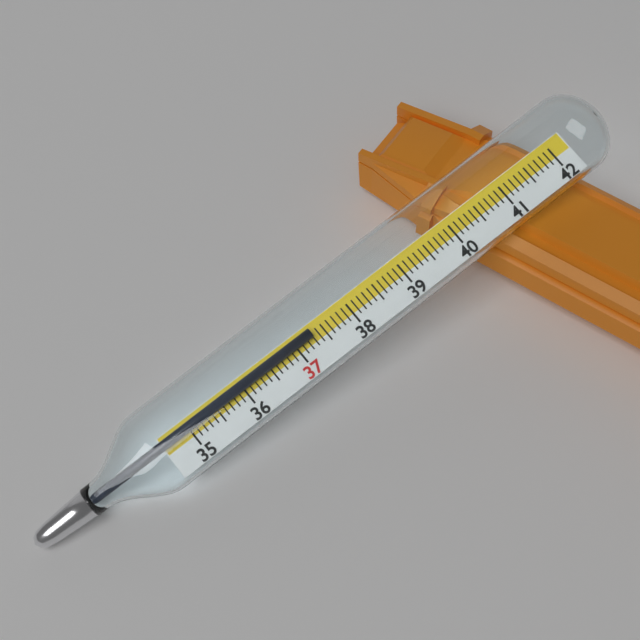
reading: 37.3 (no unit)
